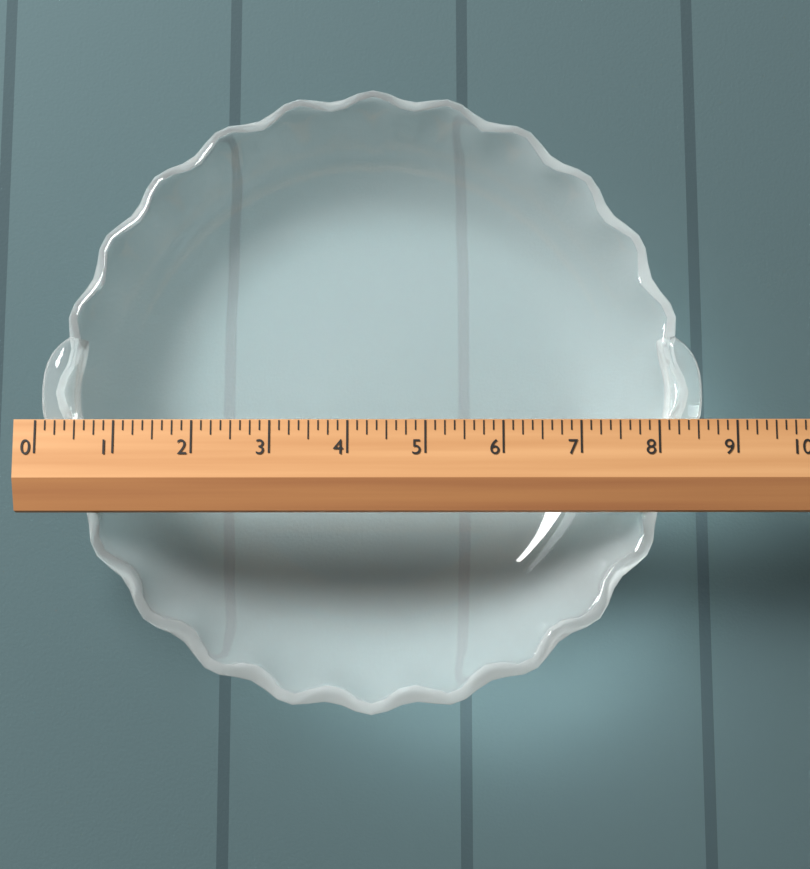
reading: 8.625 (no unit)
